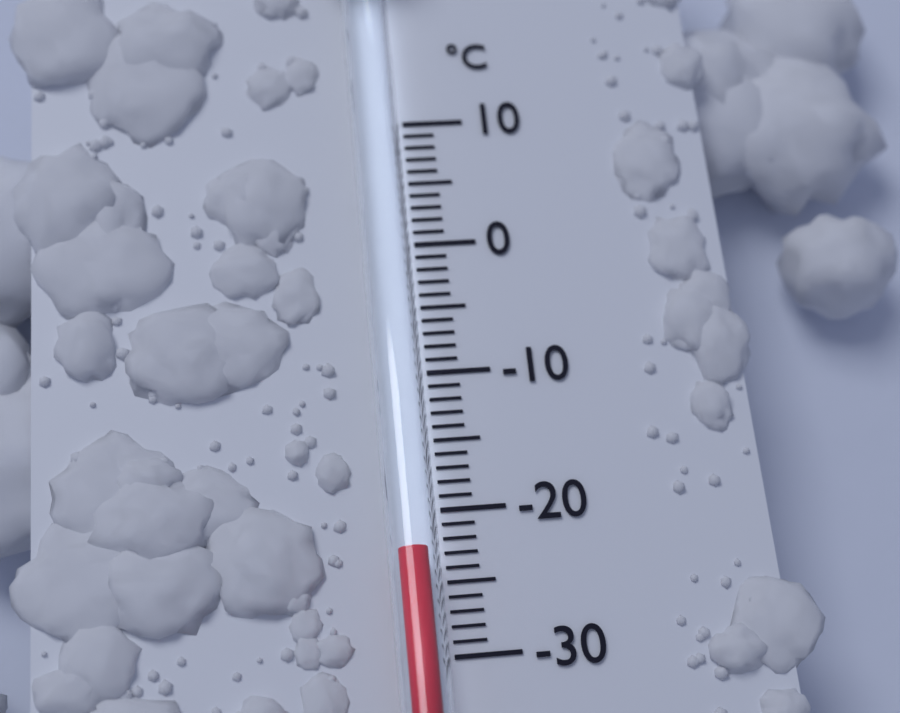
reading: -23 °C
